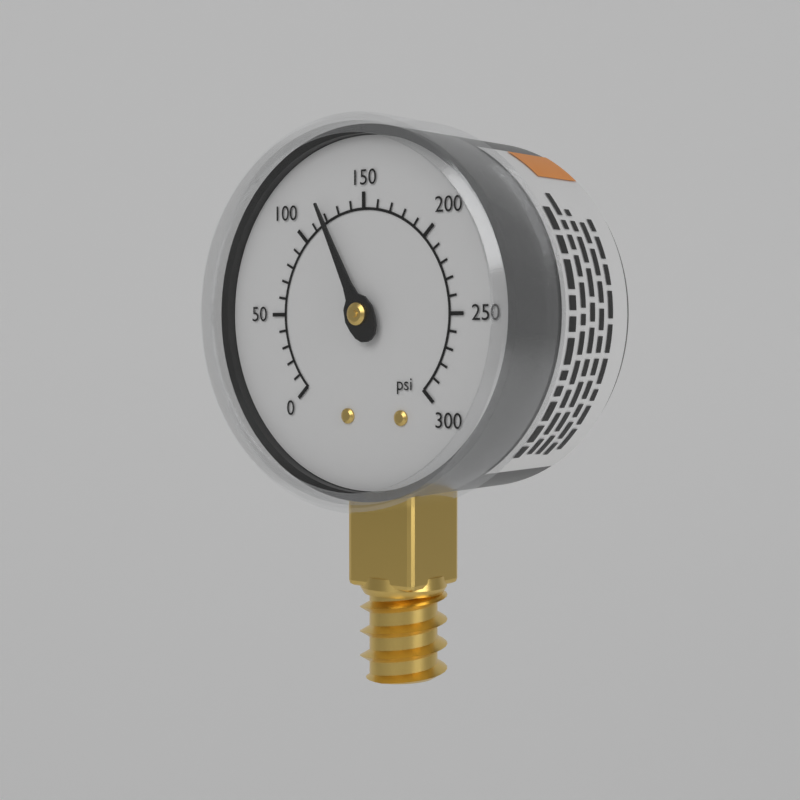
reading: 120 psi
